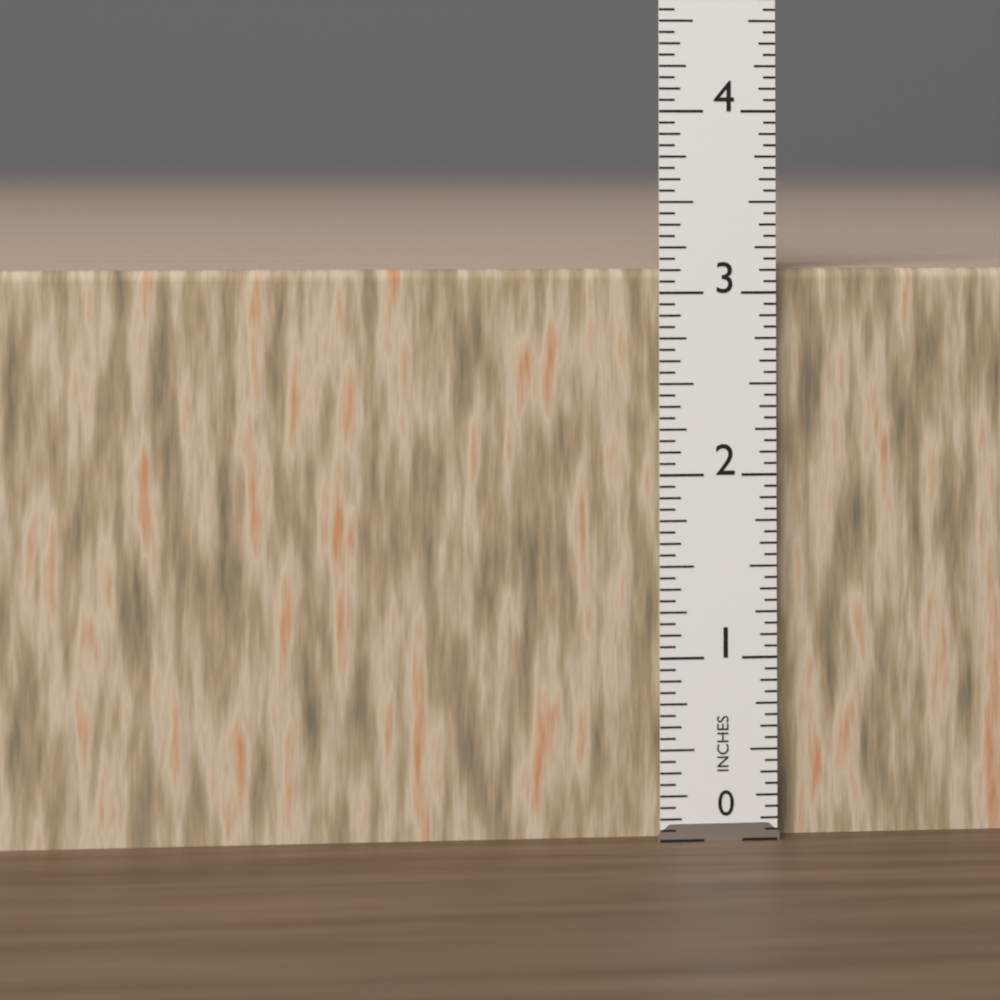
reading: 3.1250 in
